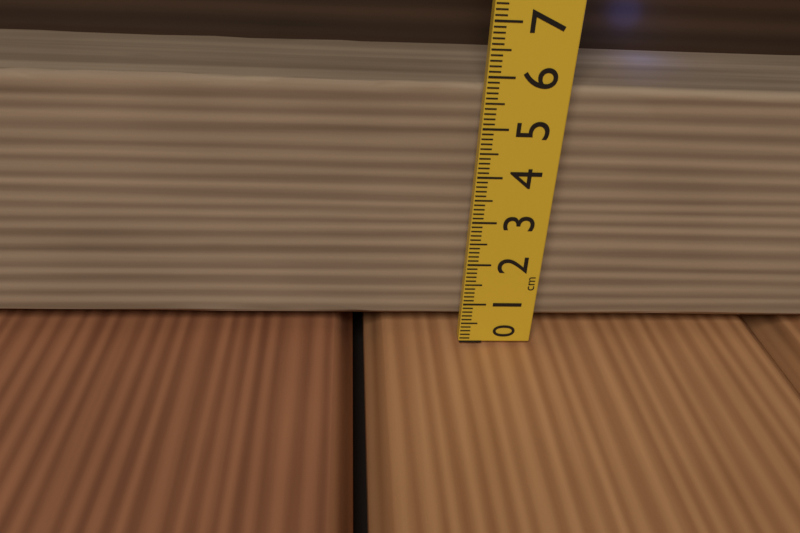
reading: 5.9 cm
